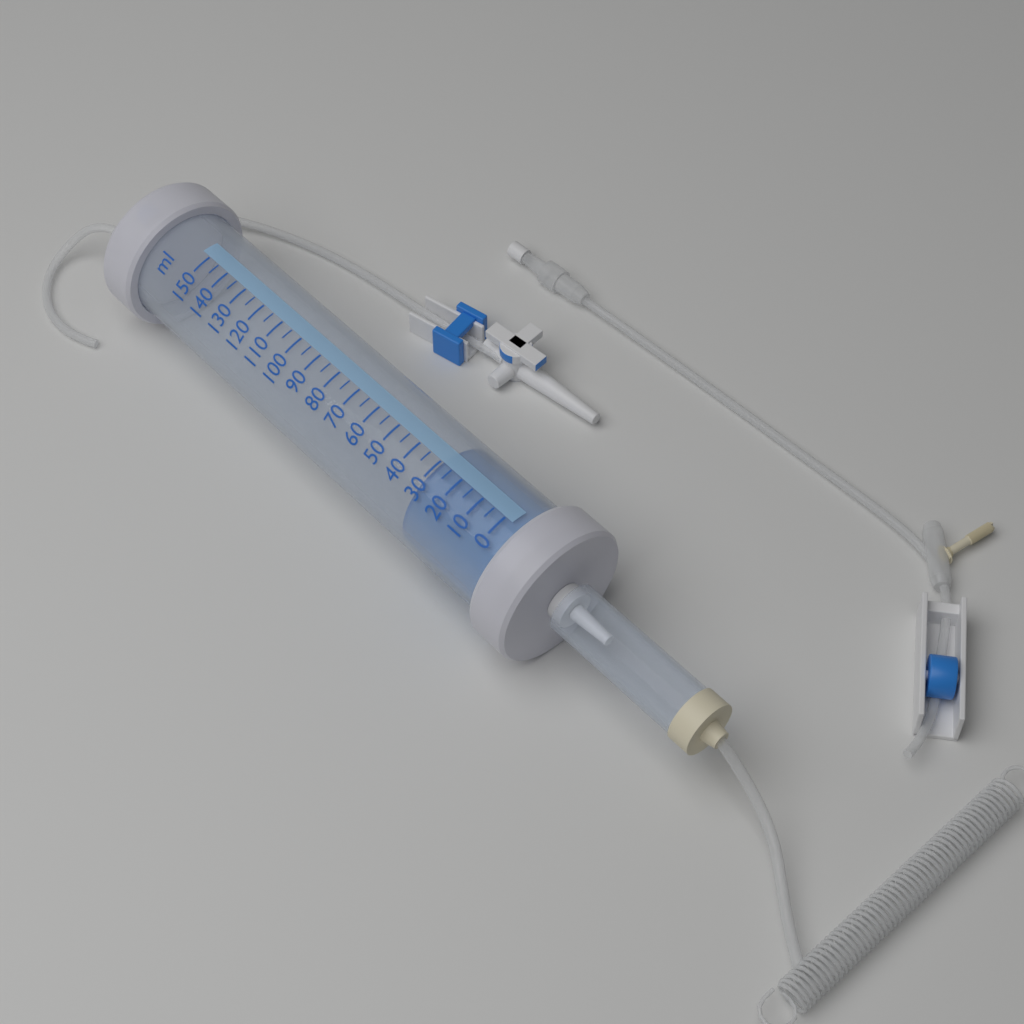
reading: 30 ml
